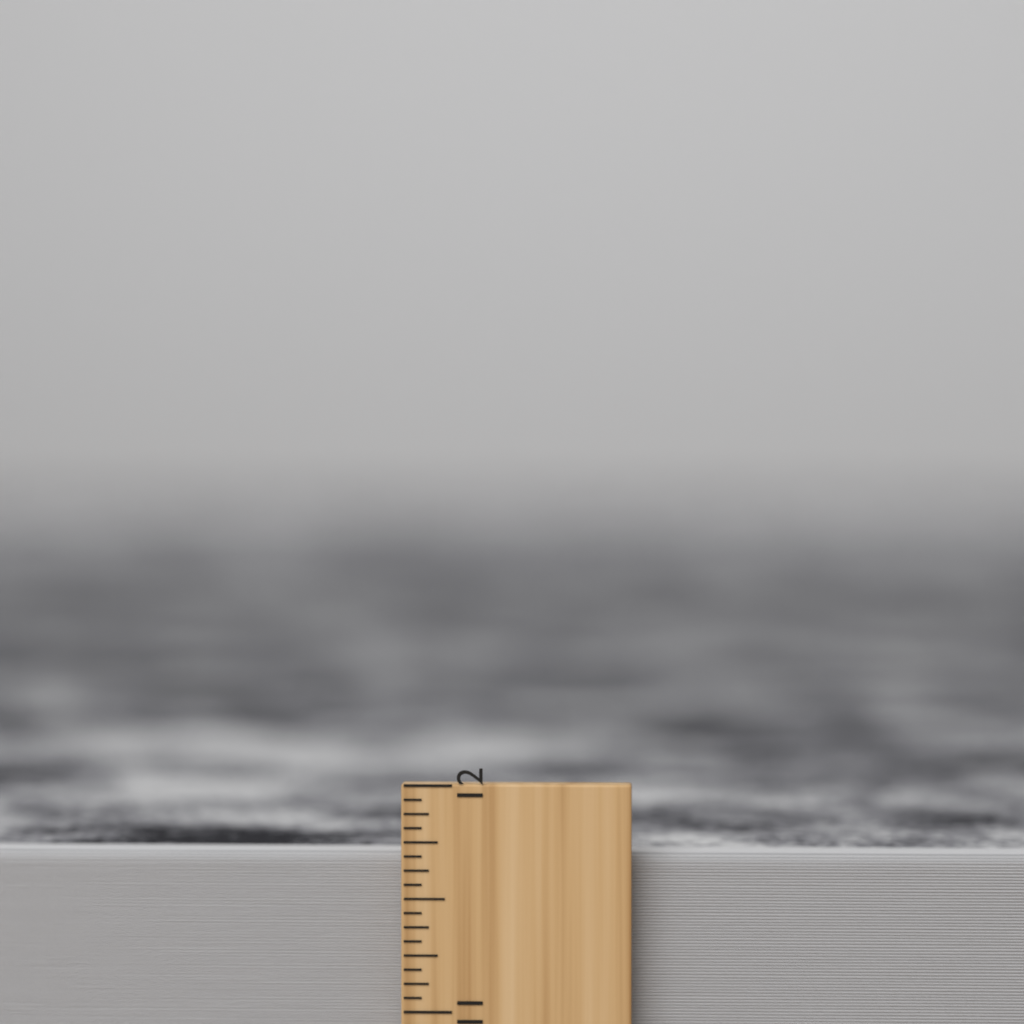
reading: 11.6875 inch
